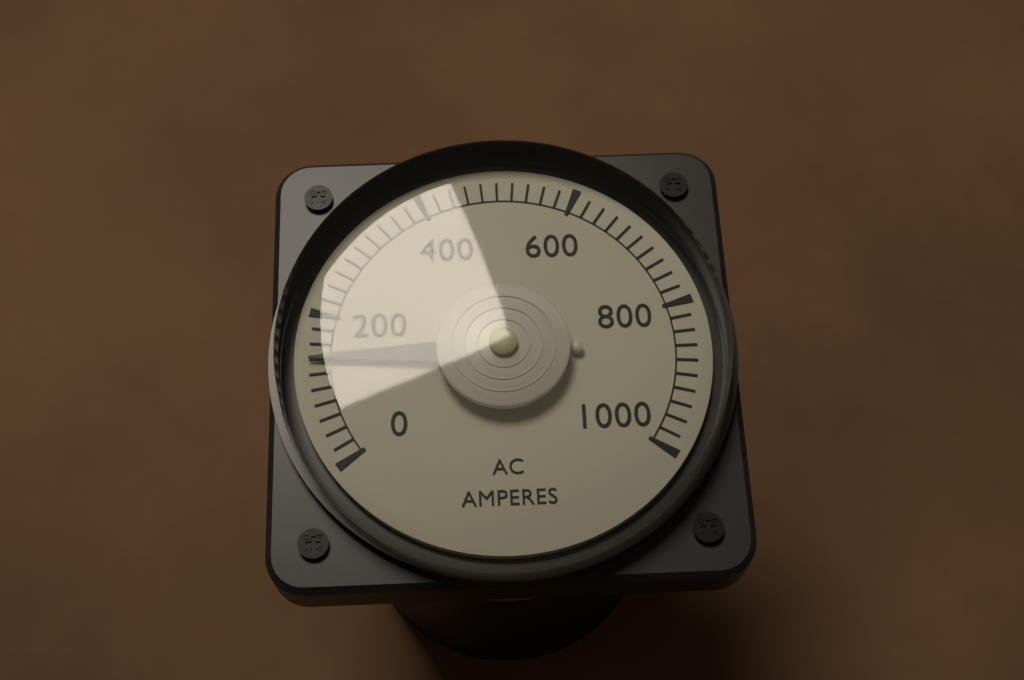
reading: 140 A
